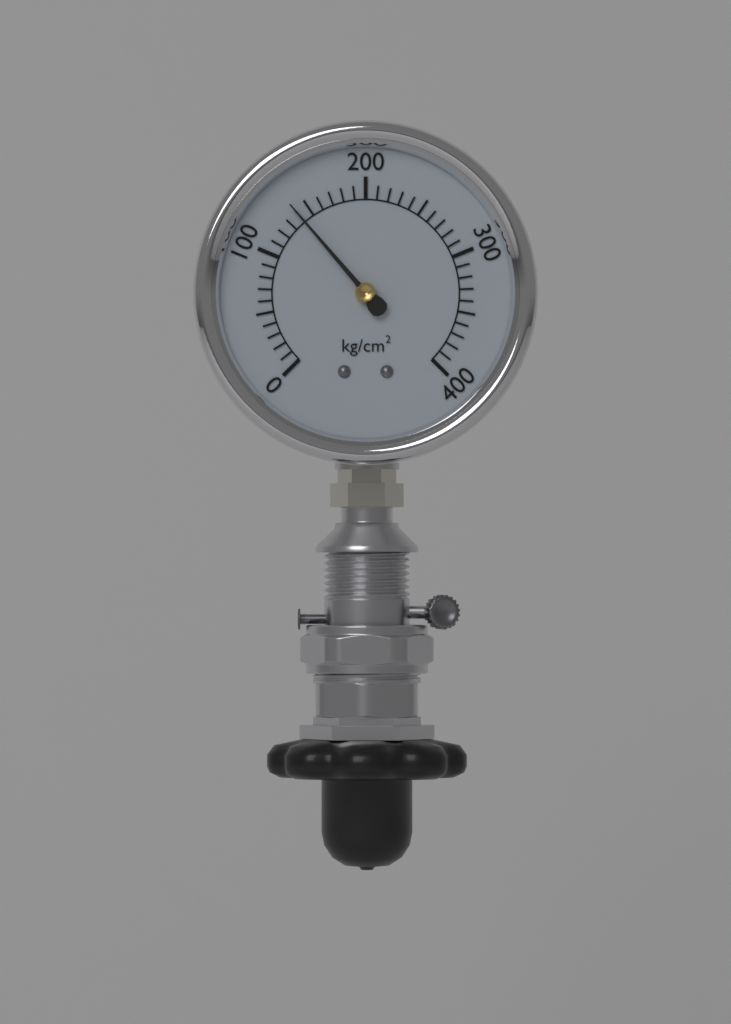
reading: 140 kg/cm²
